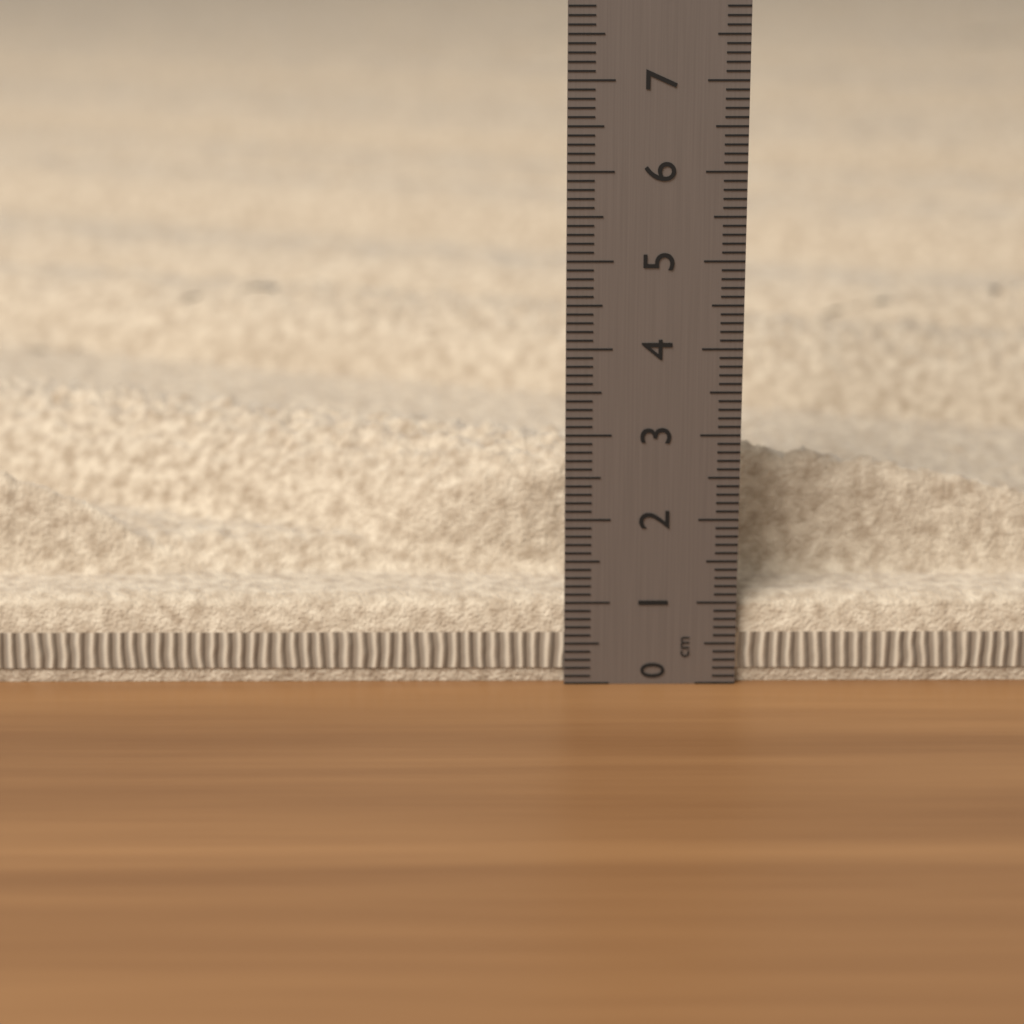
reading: 2.6 cm
